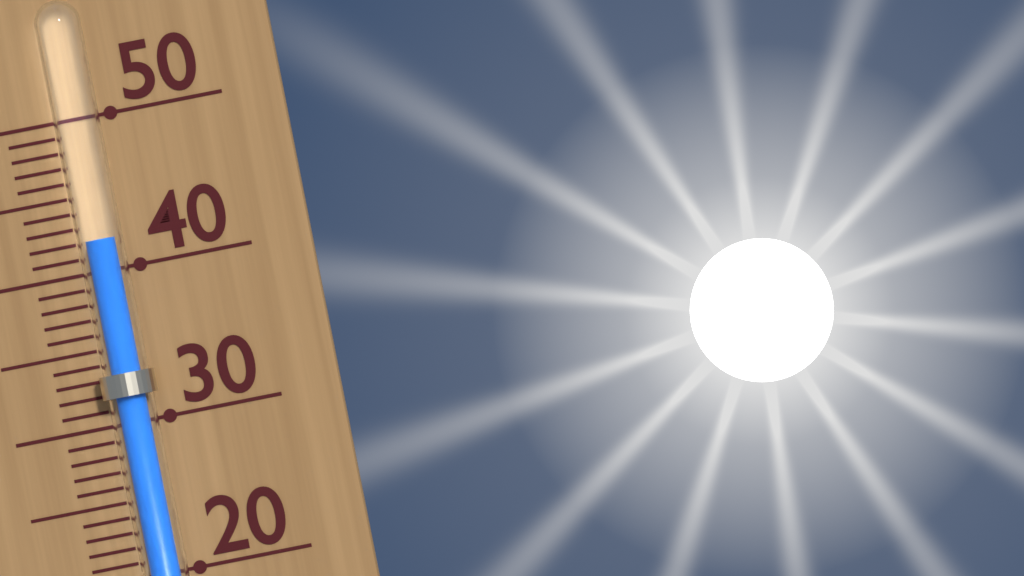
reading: 42 (no unit)
